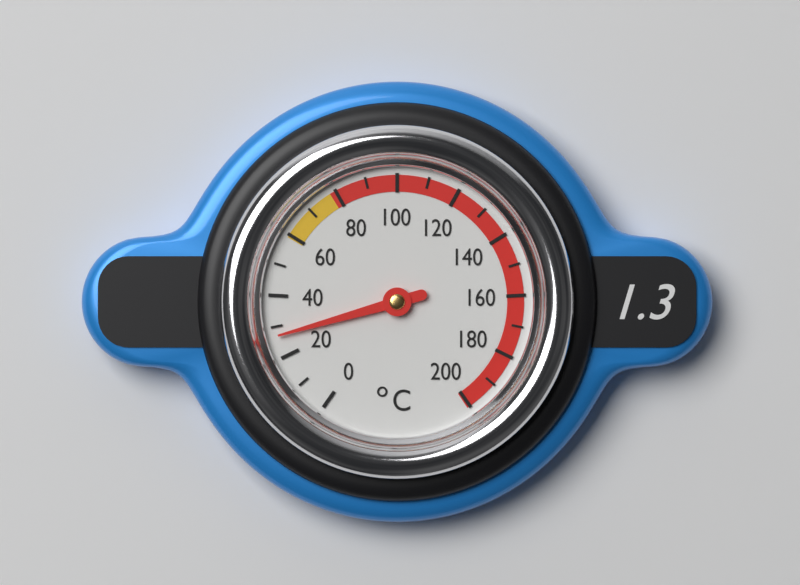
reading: 27 °C
